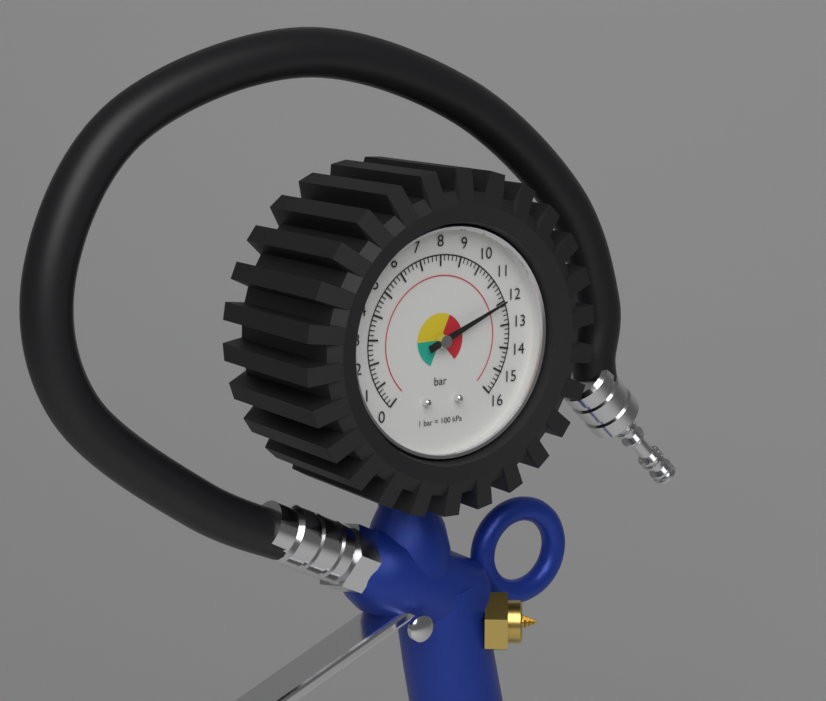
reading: 12.0 bar
